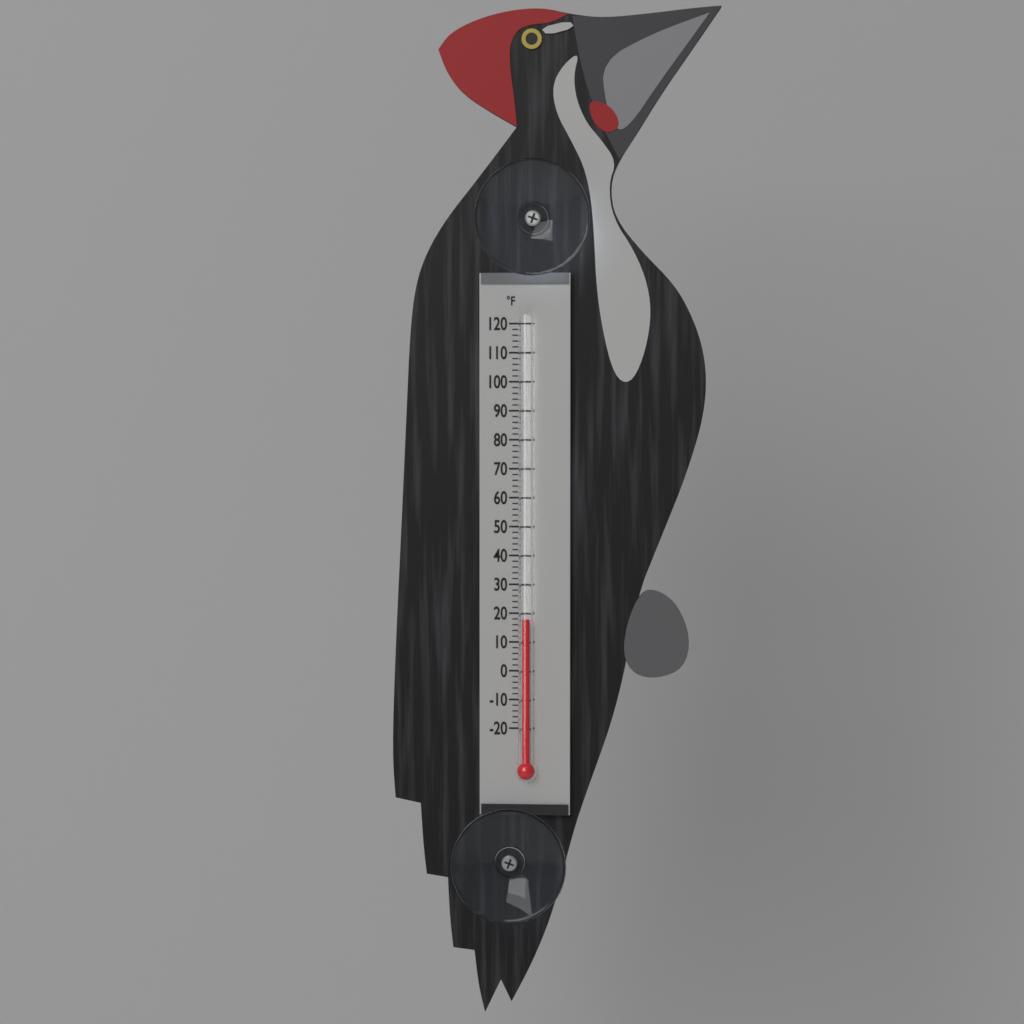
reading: 18 °F
